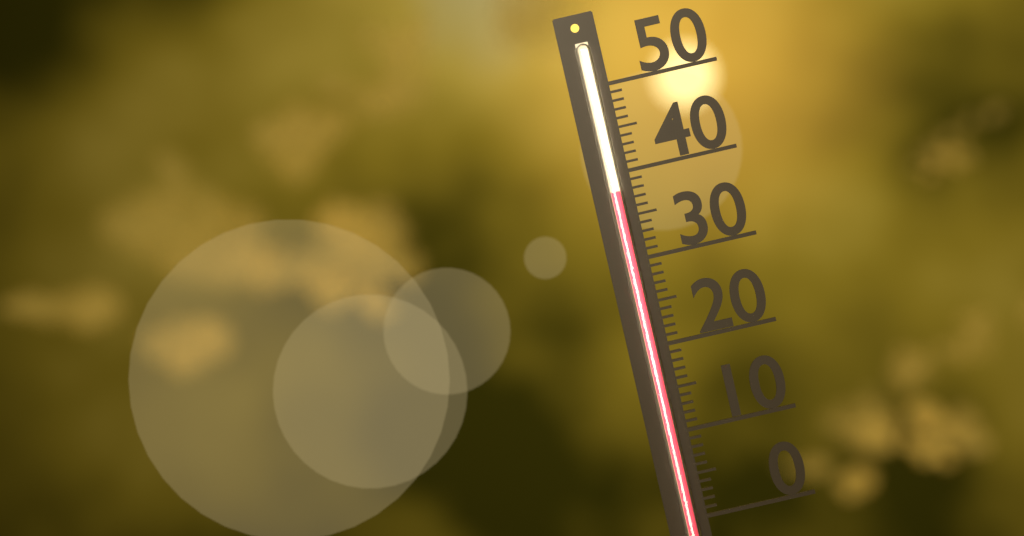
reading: 38 (no unit)
